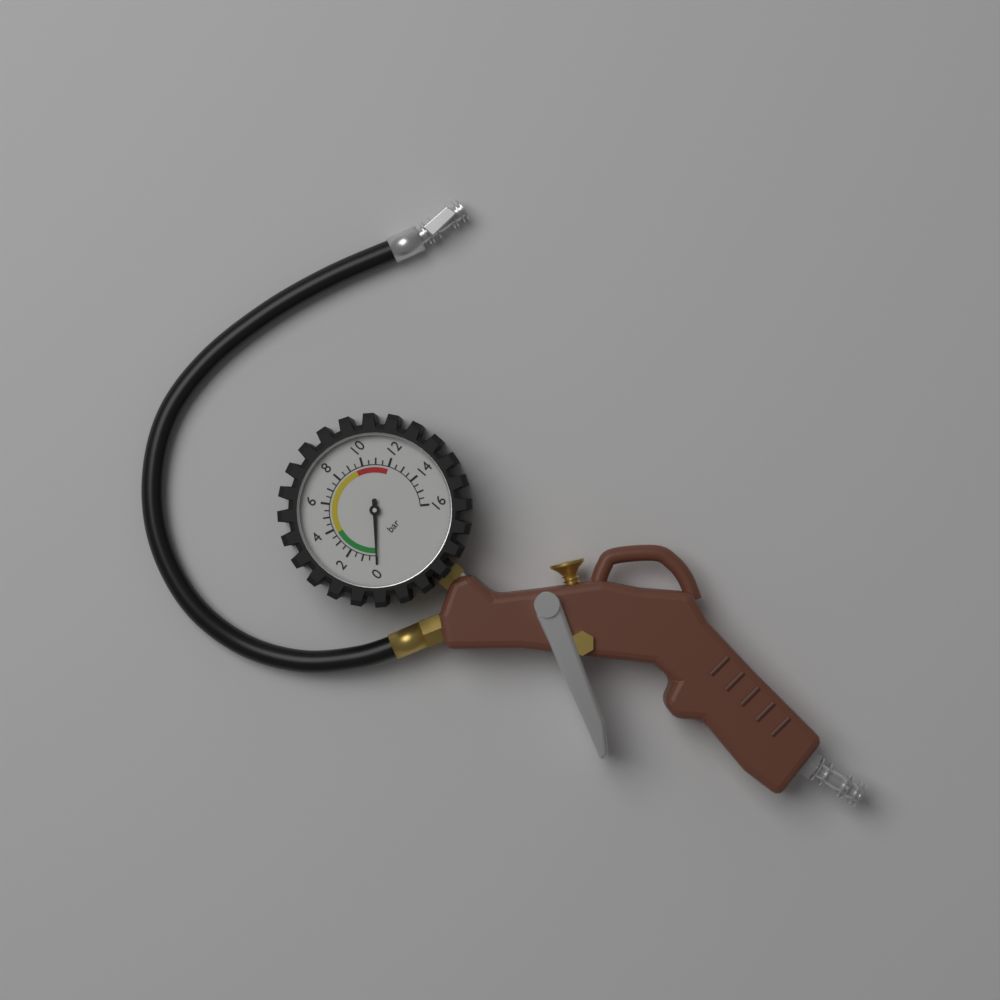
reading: 0.0 bar
